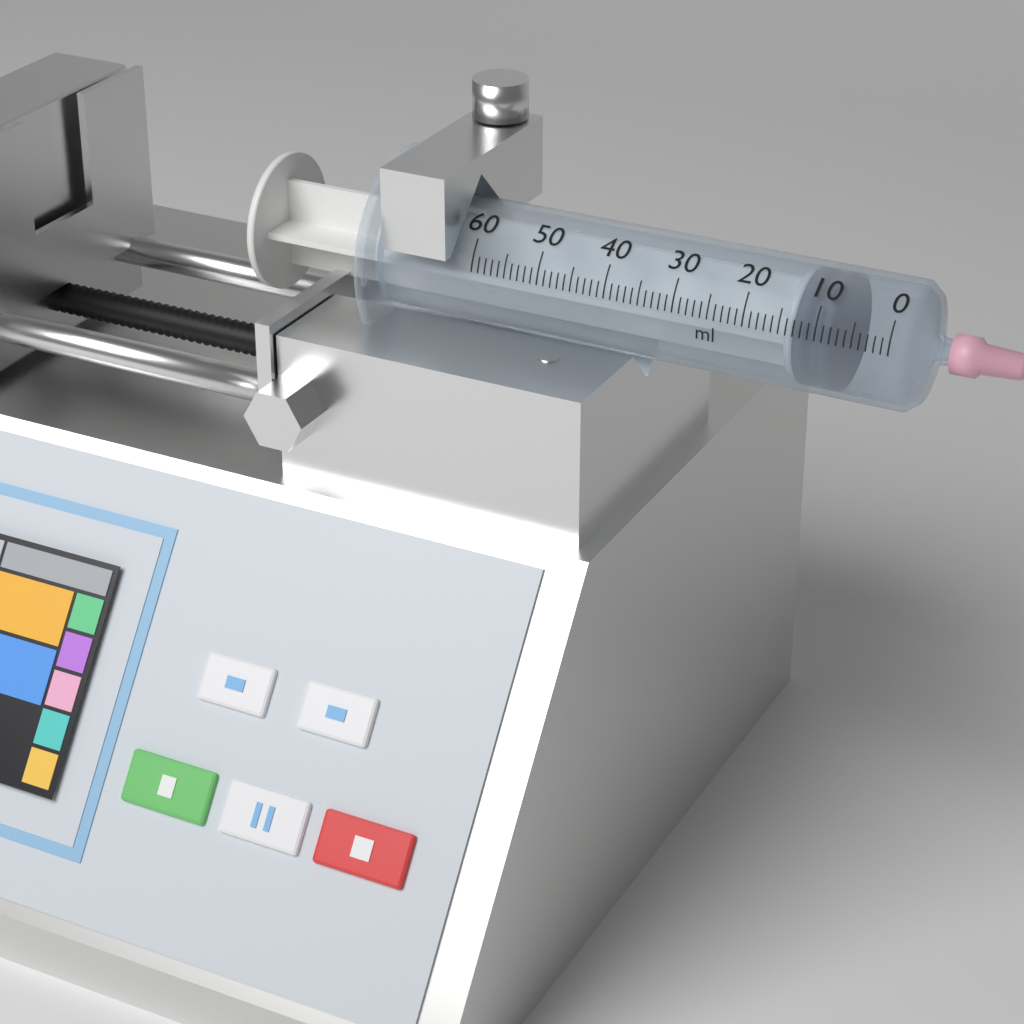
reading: 8 ml
